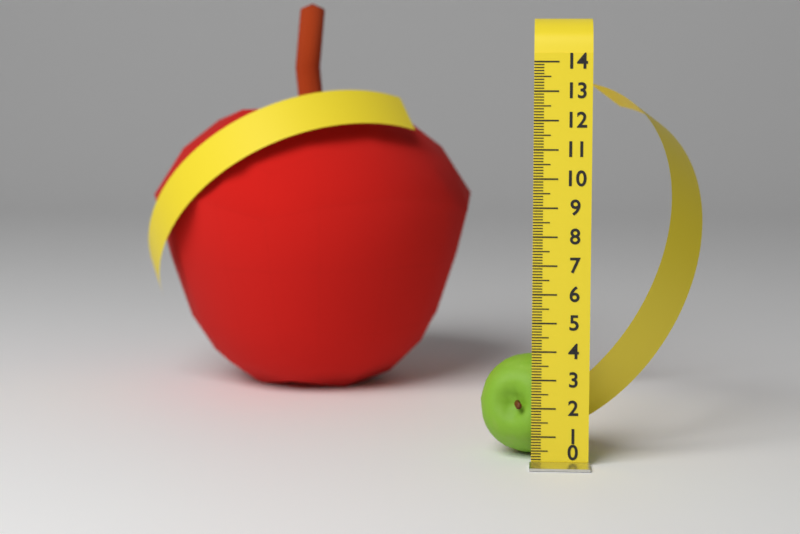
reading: 3.6 (no unit)
